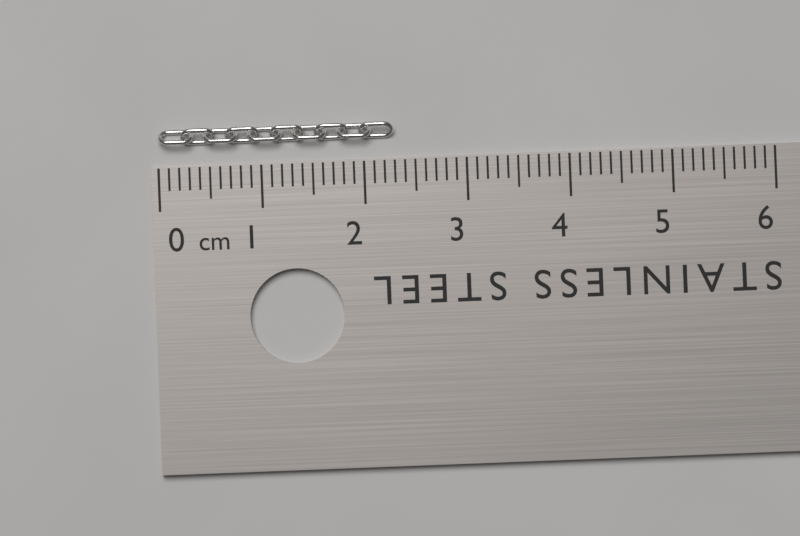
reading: 2.3 cm
